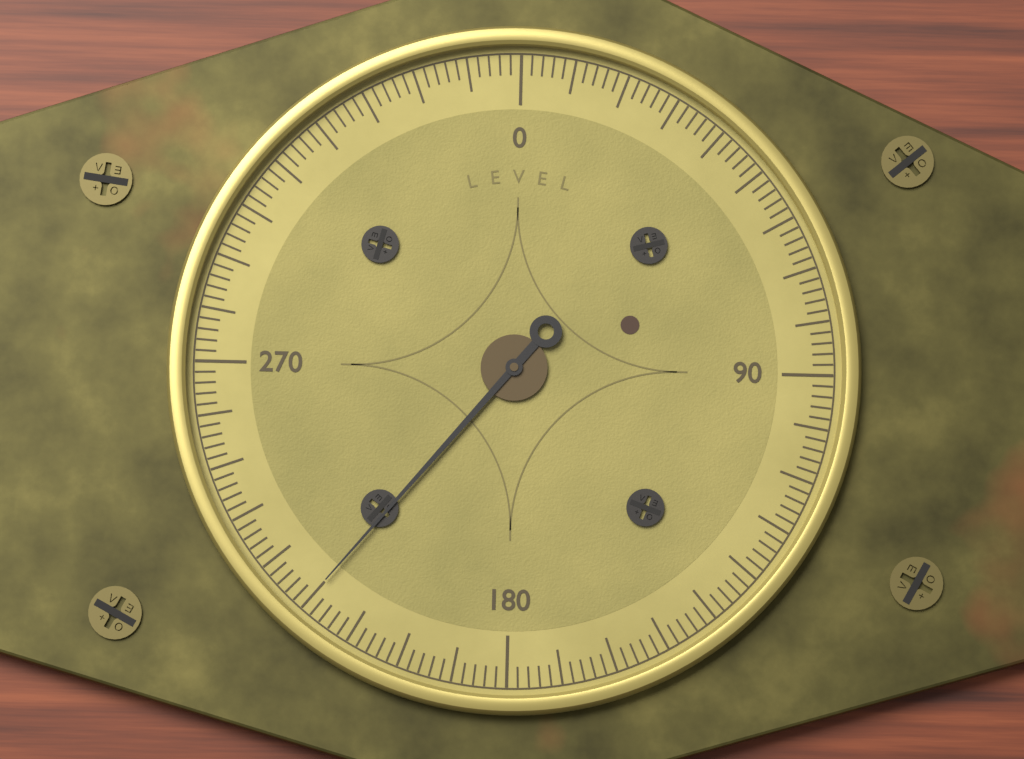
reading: 220 (no unit)
